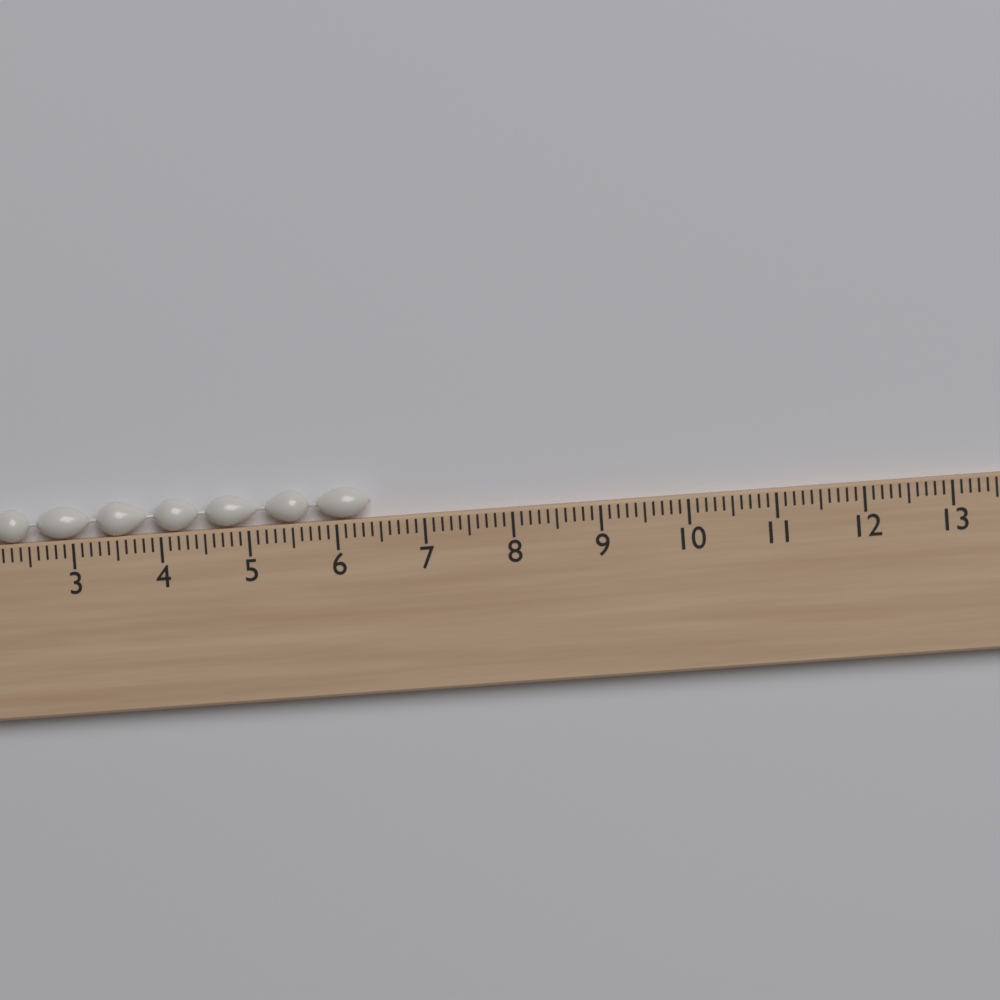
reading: 6.4 cm
